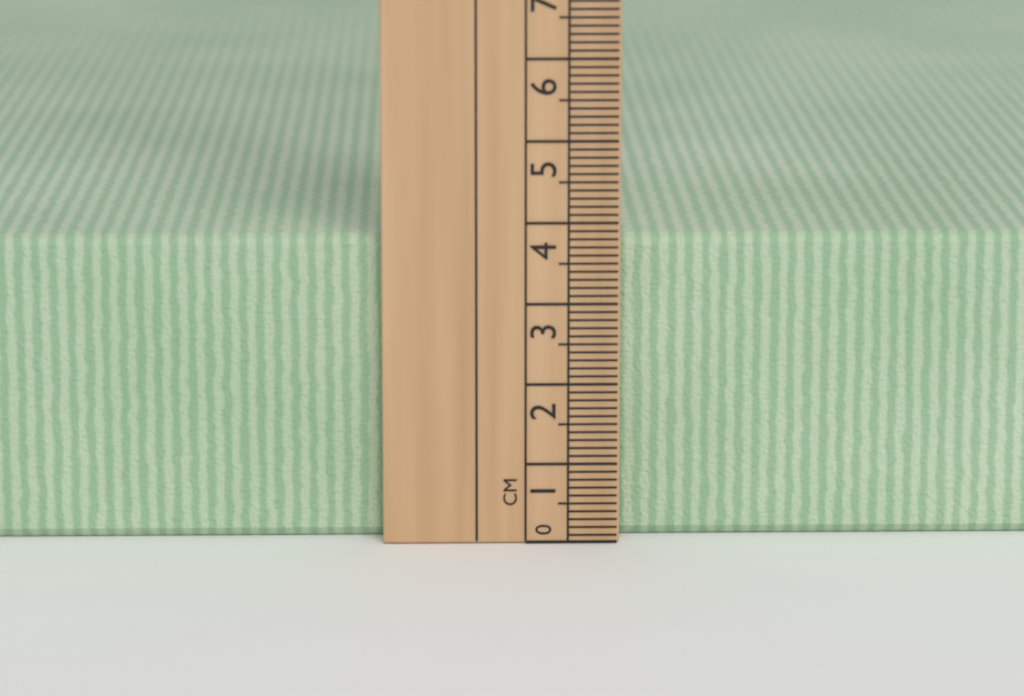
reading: 3.8 cm
